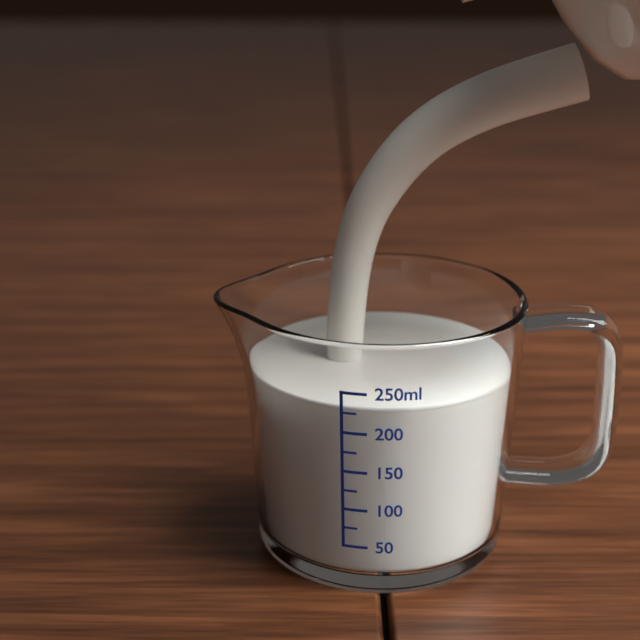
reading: 230 ml
